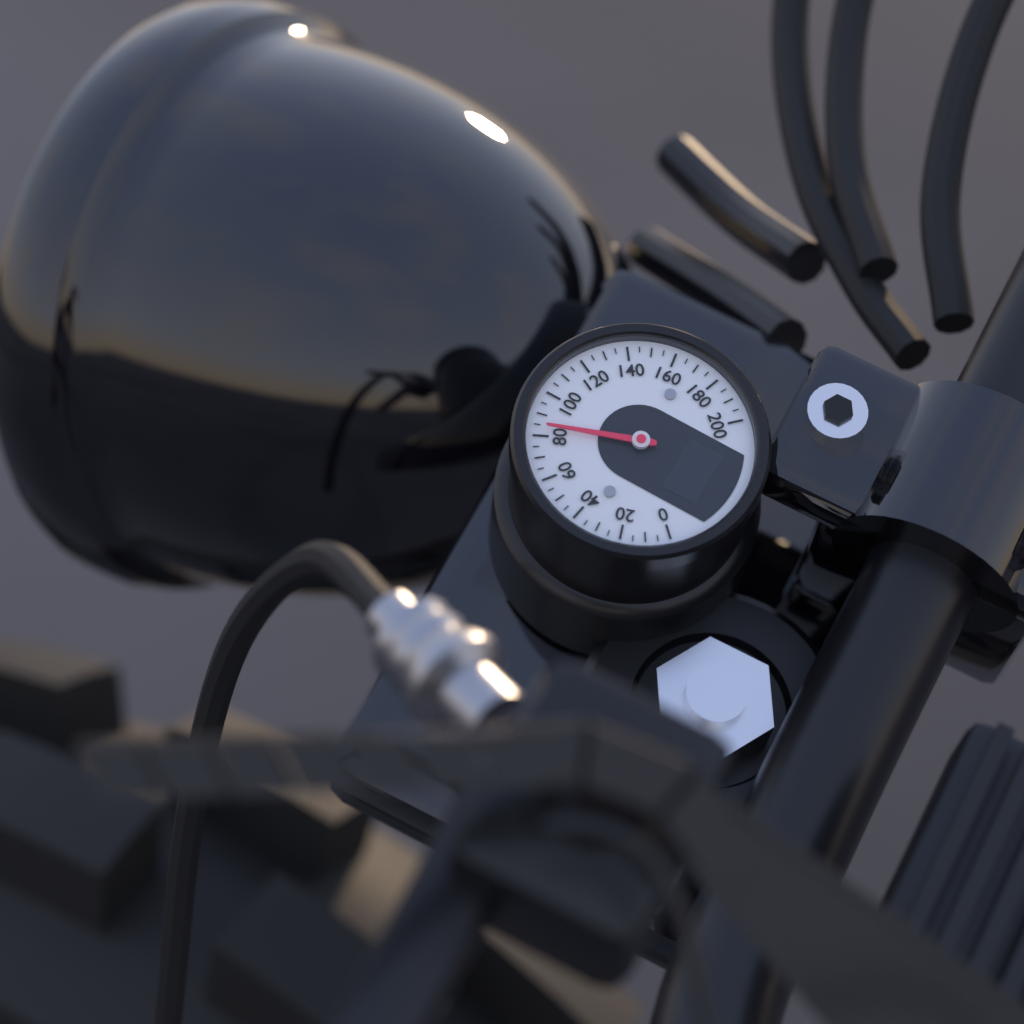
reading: 85 (no unit)
